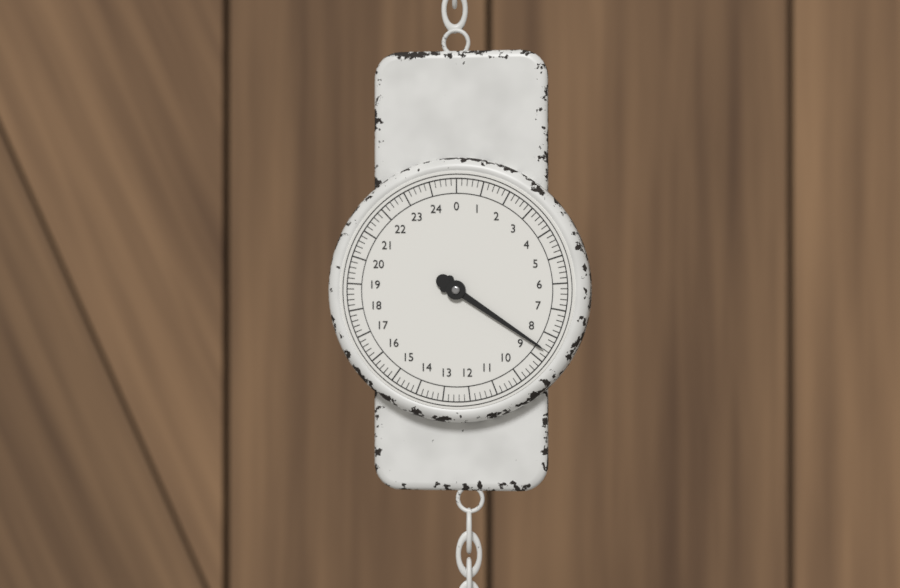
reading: 8.6 (no unit)
